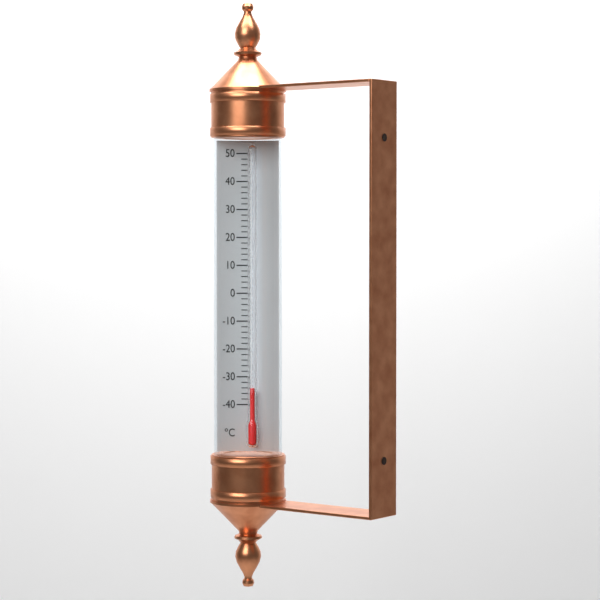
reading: -34 °C
